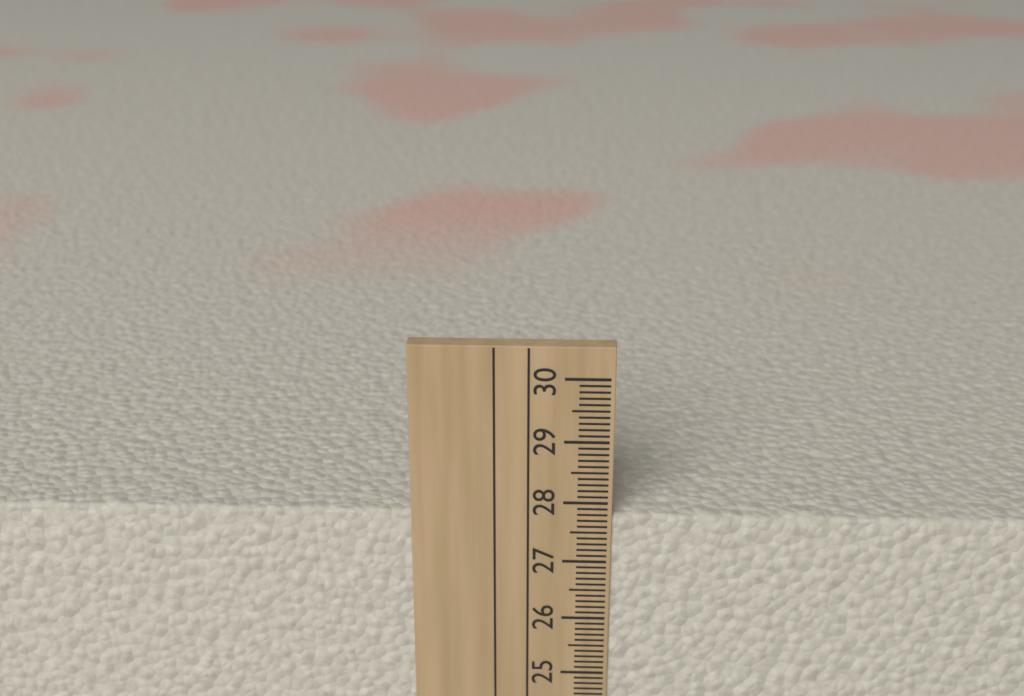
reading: 27.8 cm
